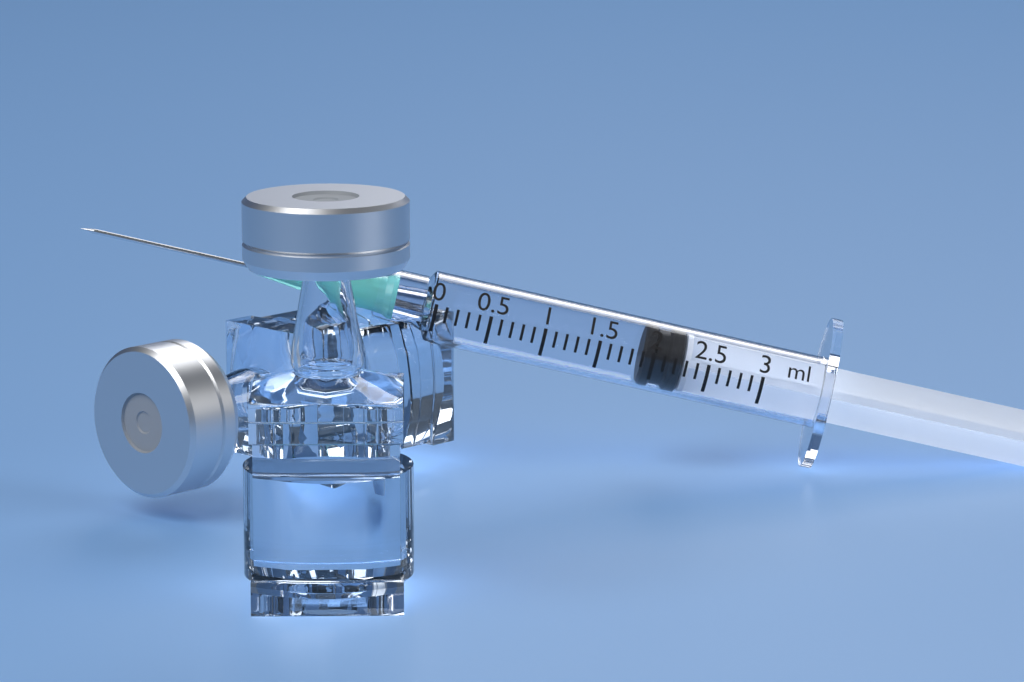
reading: 1.9 ml
